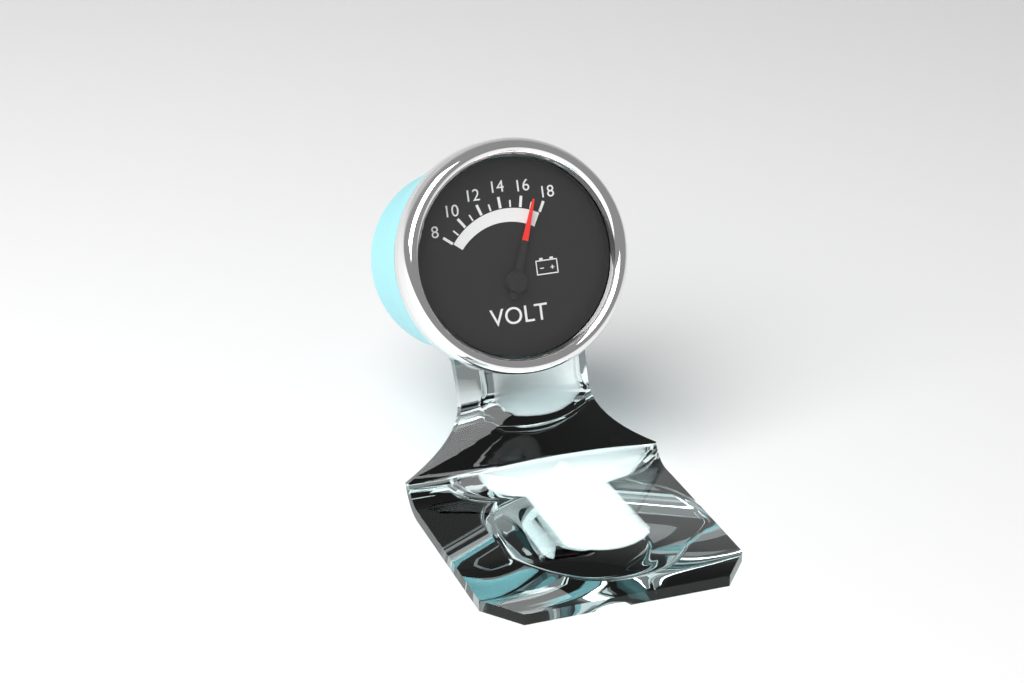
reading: 17 V
